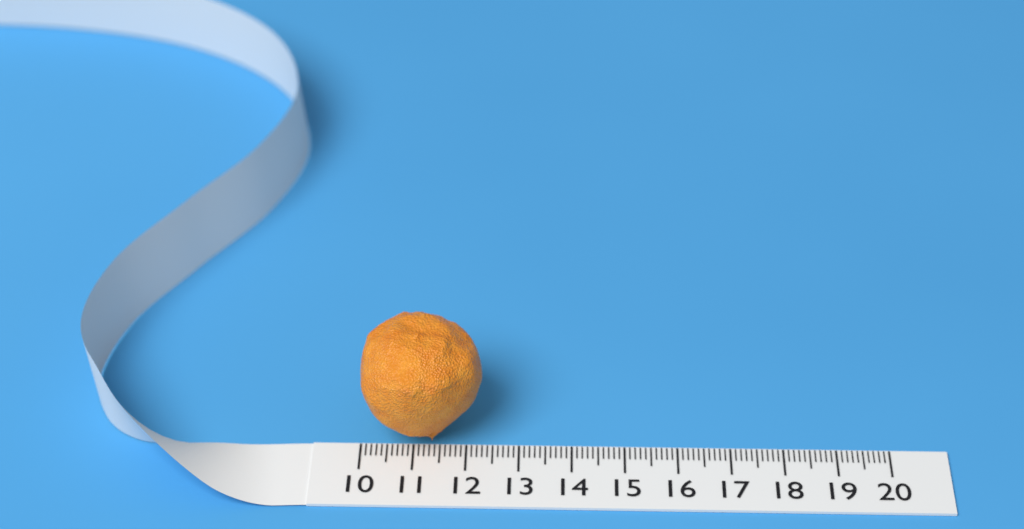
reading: 12.3 (no unit)
